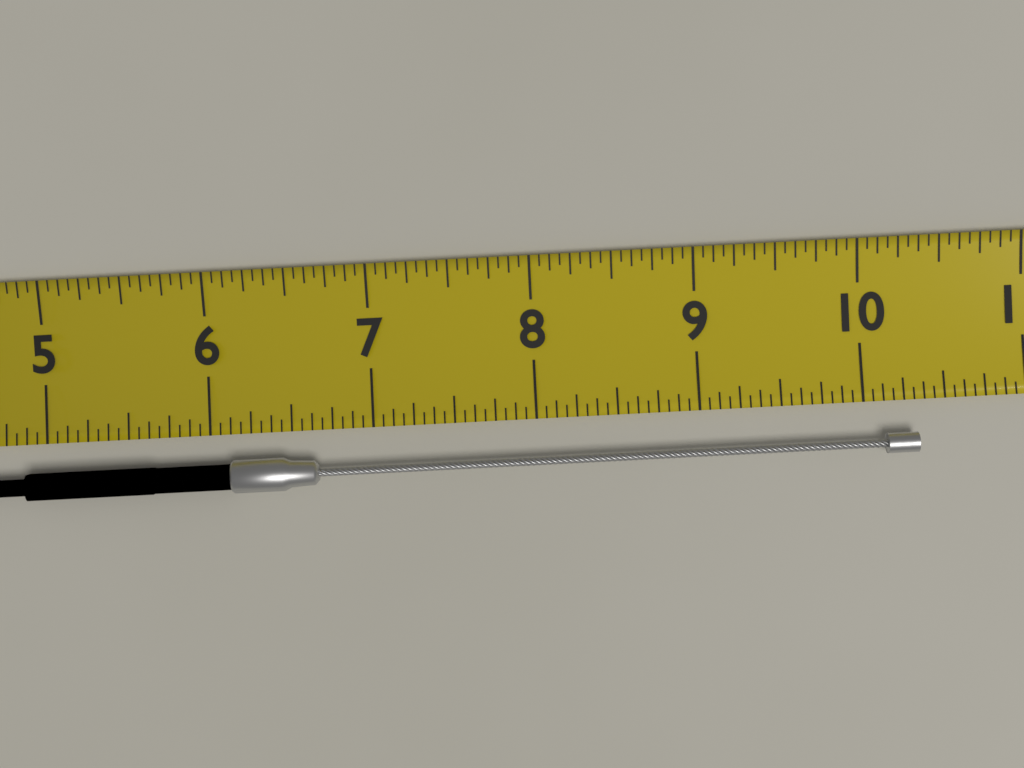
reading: 10.3125 (no unit)
